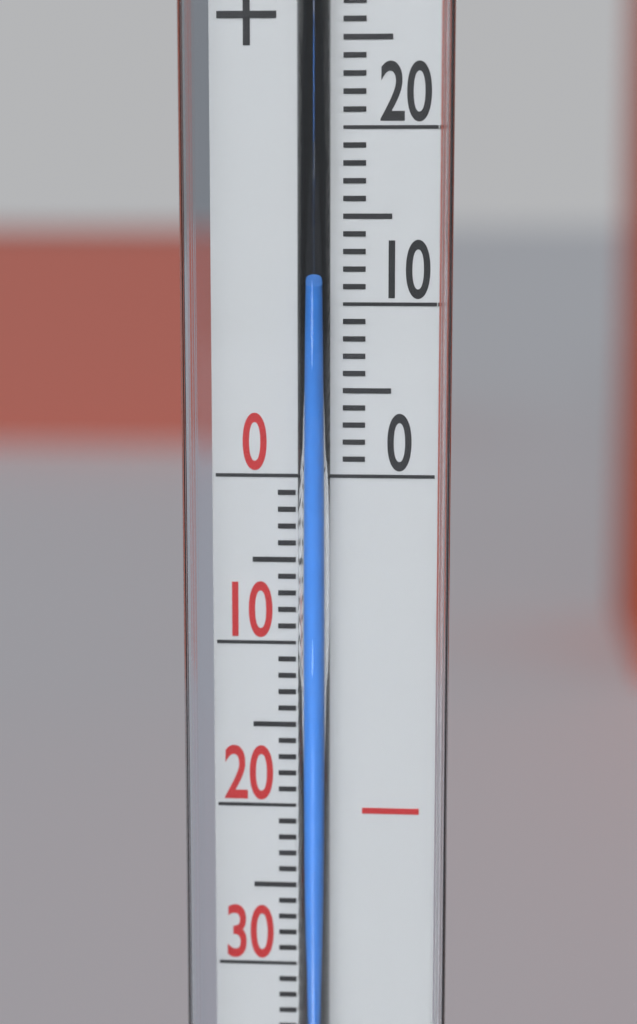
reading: 11 °C
